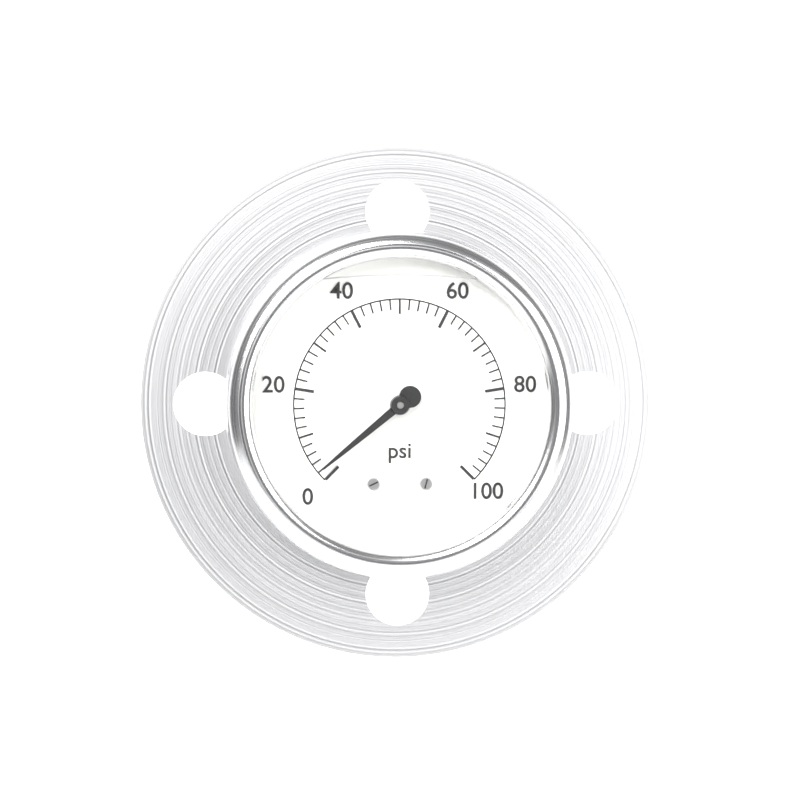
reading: 2 psi
